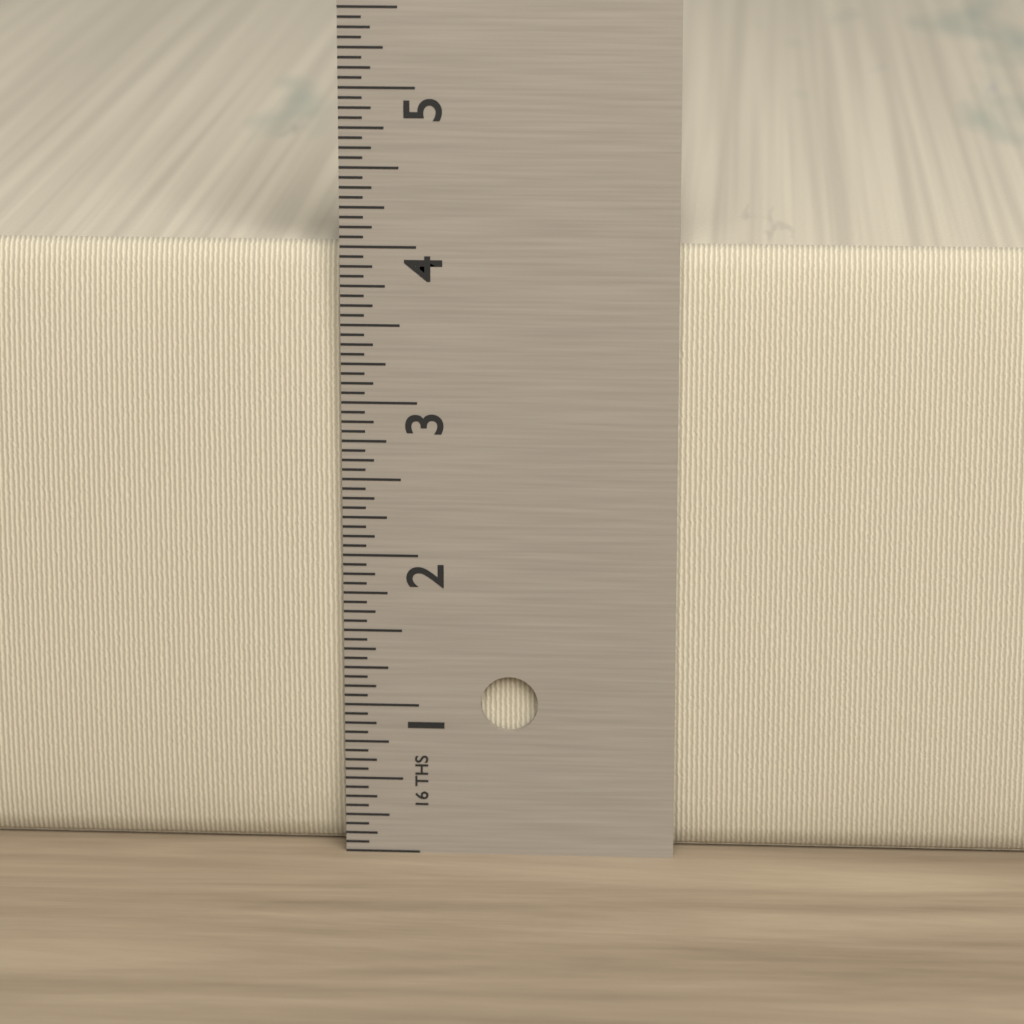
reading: 4.0000 in
